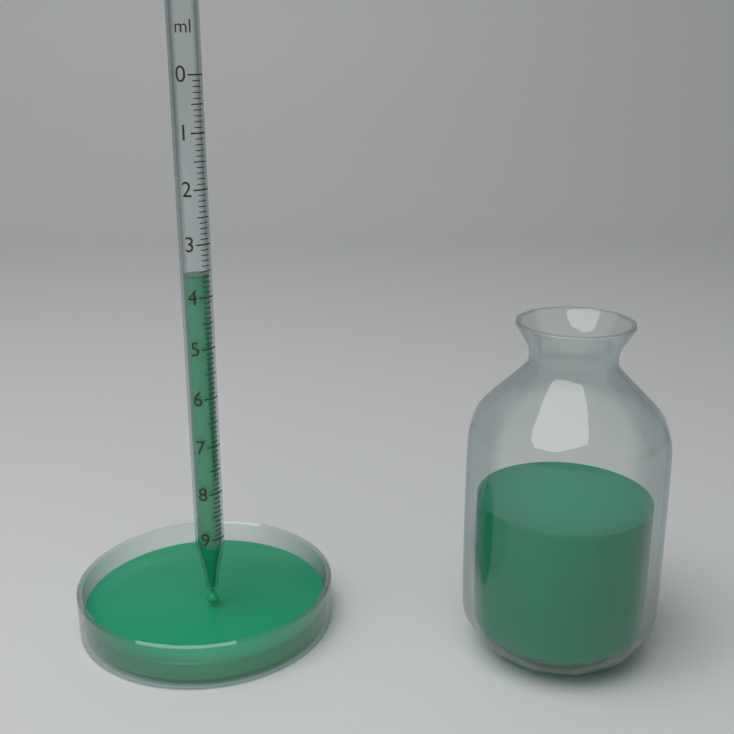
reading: 3.6 ml
